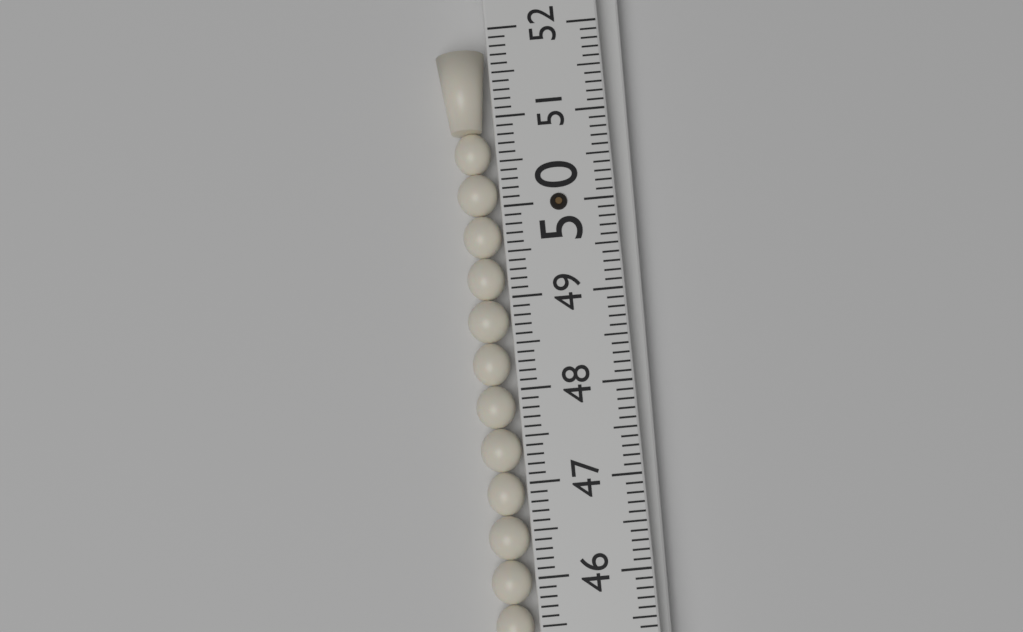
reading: 51.8 (no unit)
